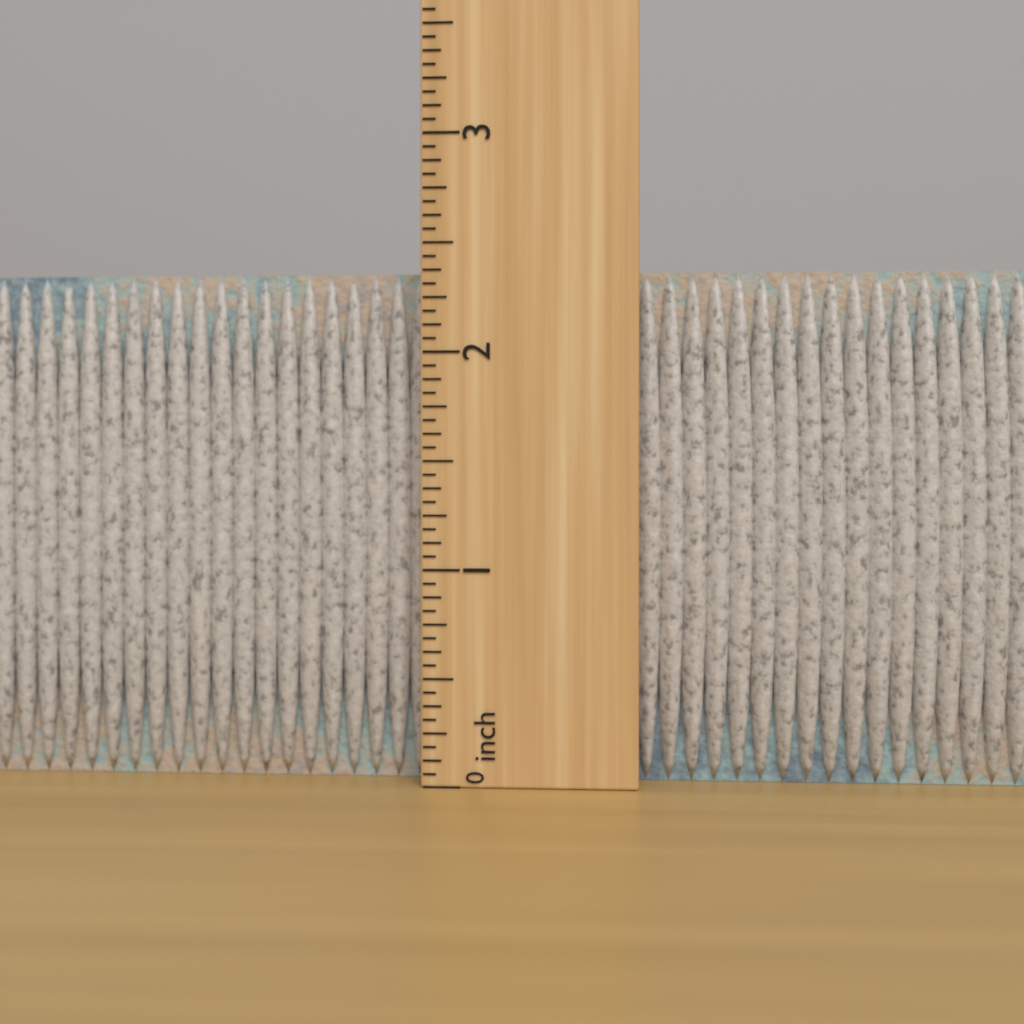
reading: 2.3750 inch
